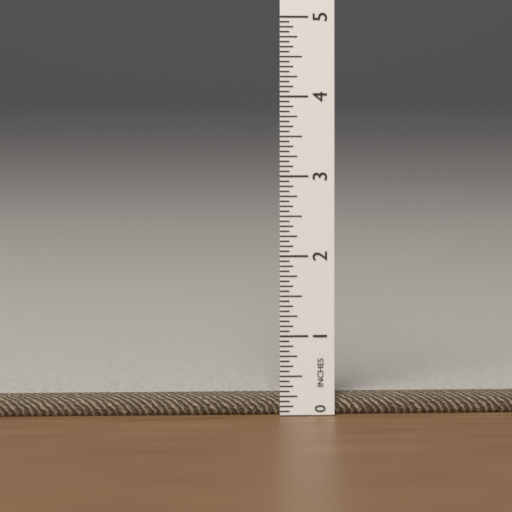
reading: 0.2500 in
